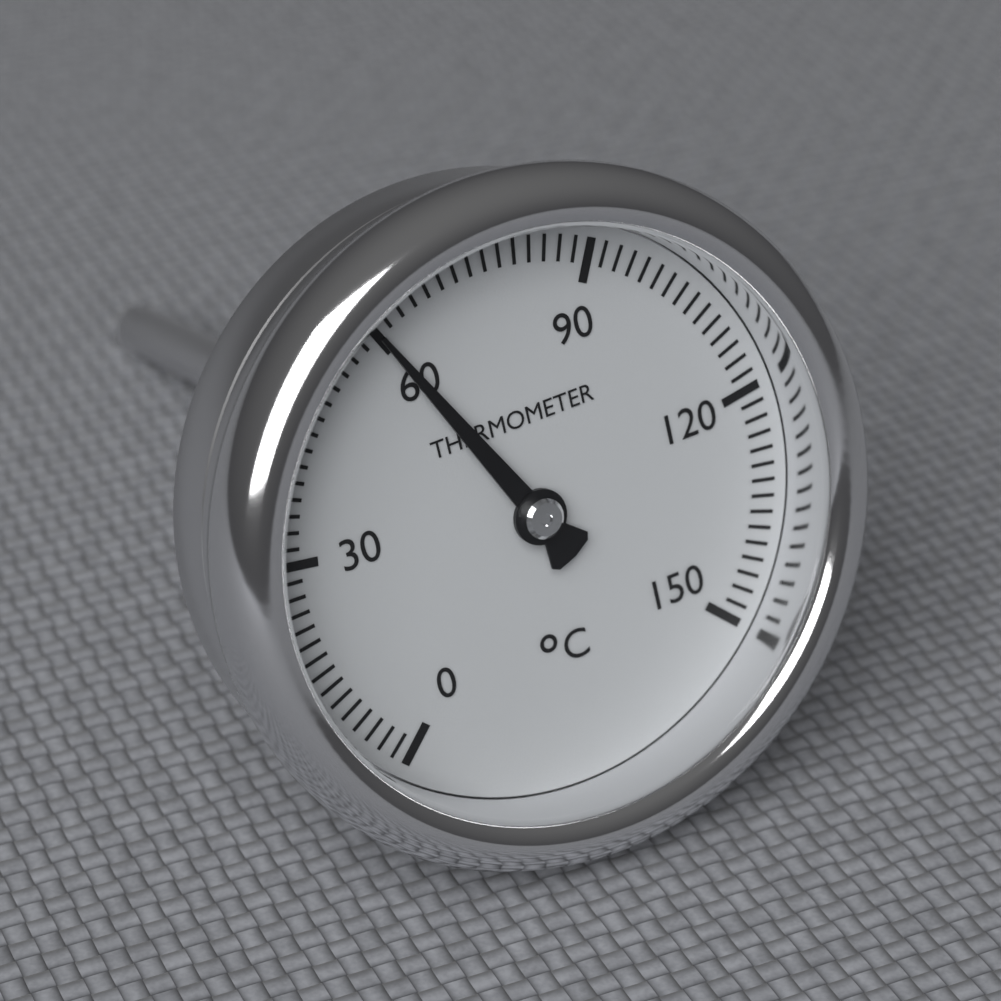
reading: 60 °C
